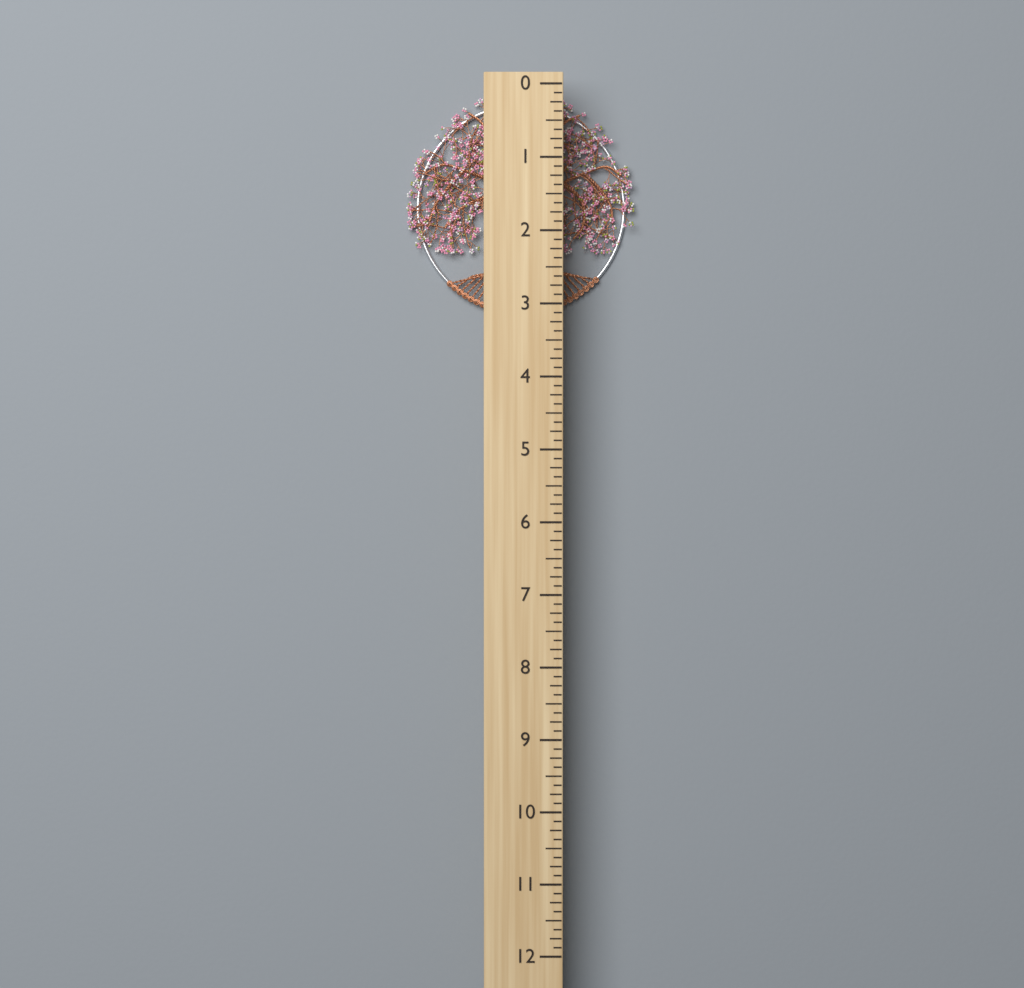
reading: 3.125 (no unit)
